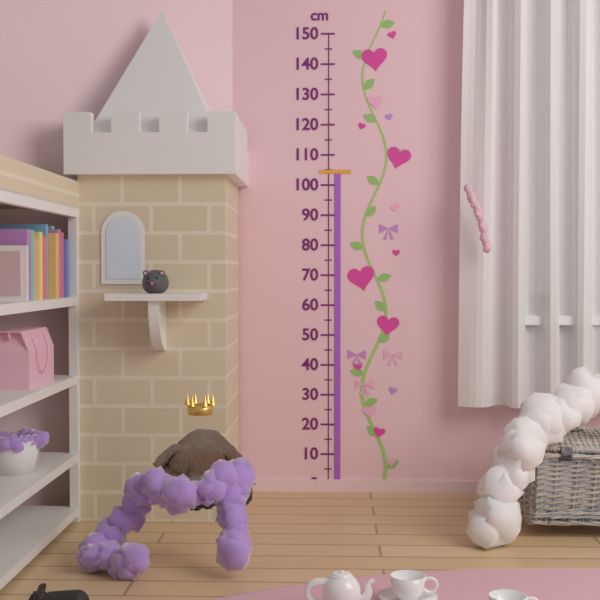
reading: 105 cm
